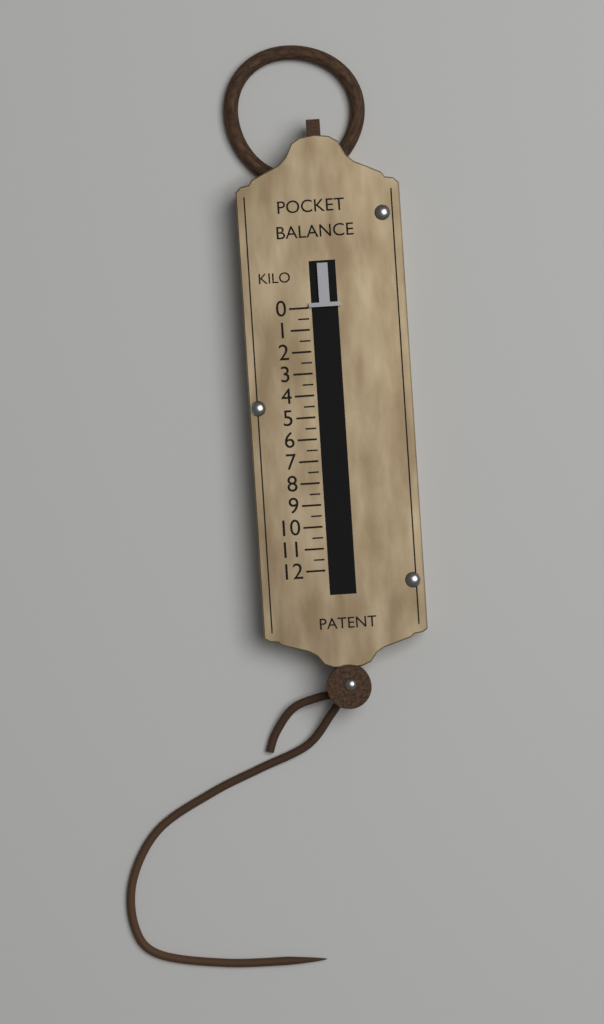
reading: 0.0 kg
